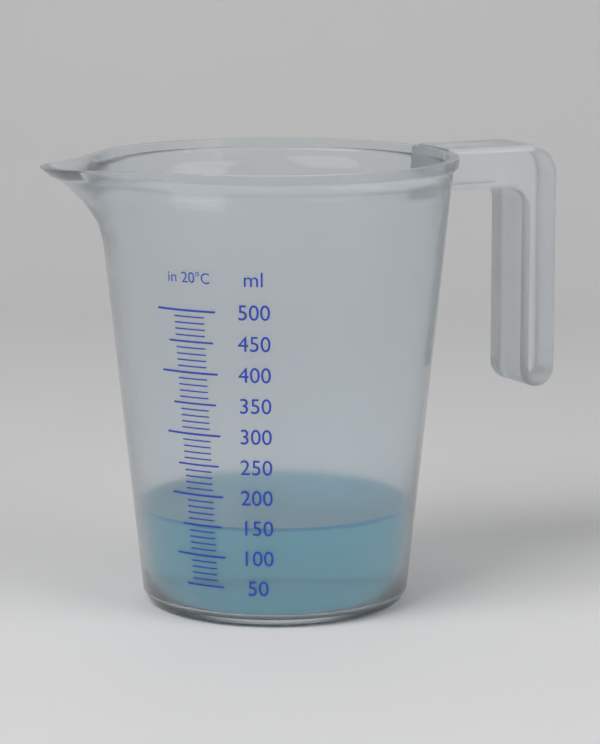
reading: 150 ml
